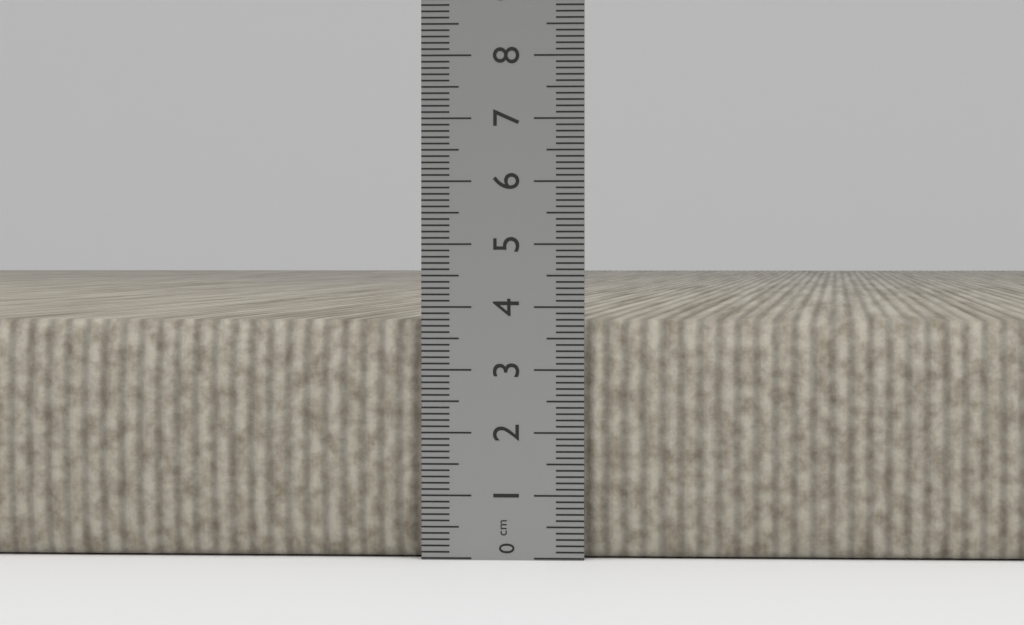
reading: 3.8 cm
